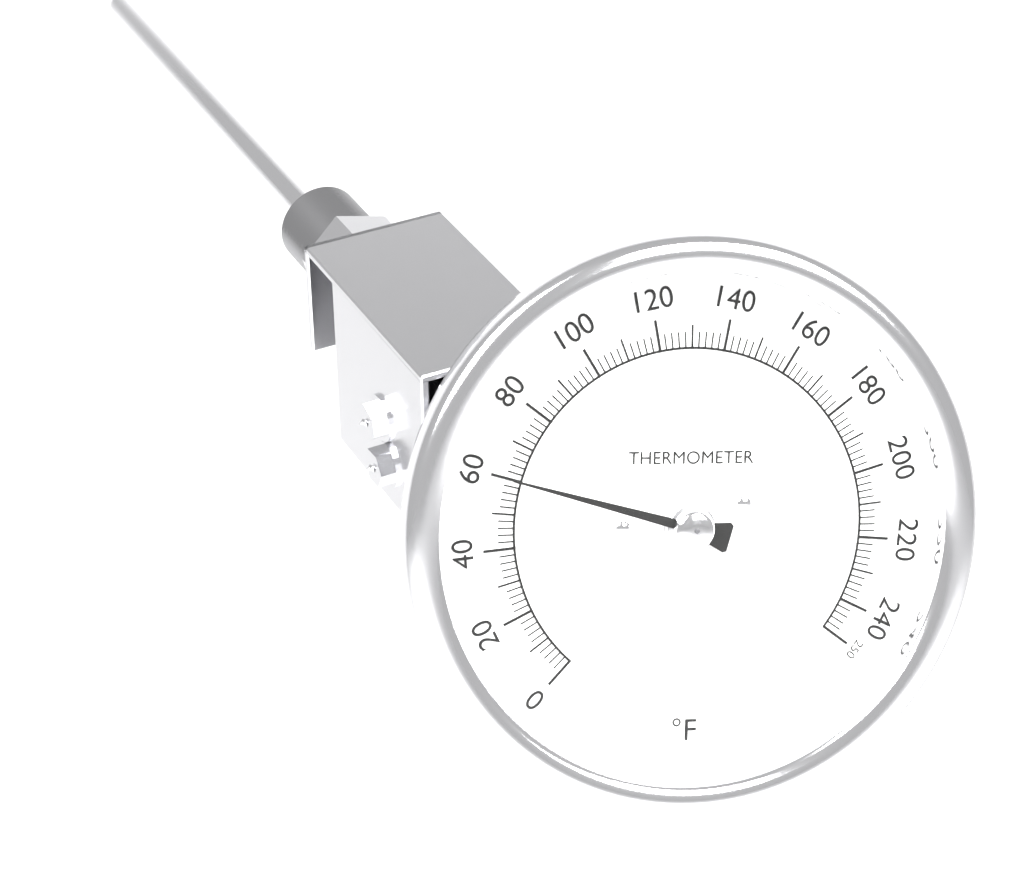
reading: 60 °F
